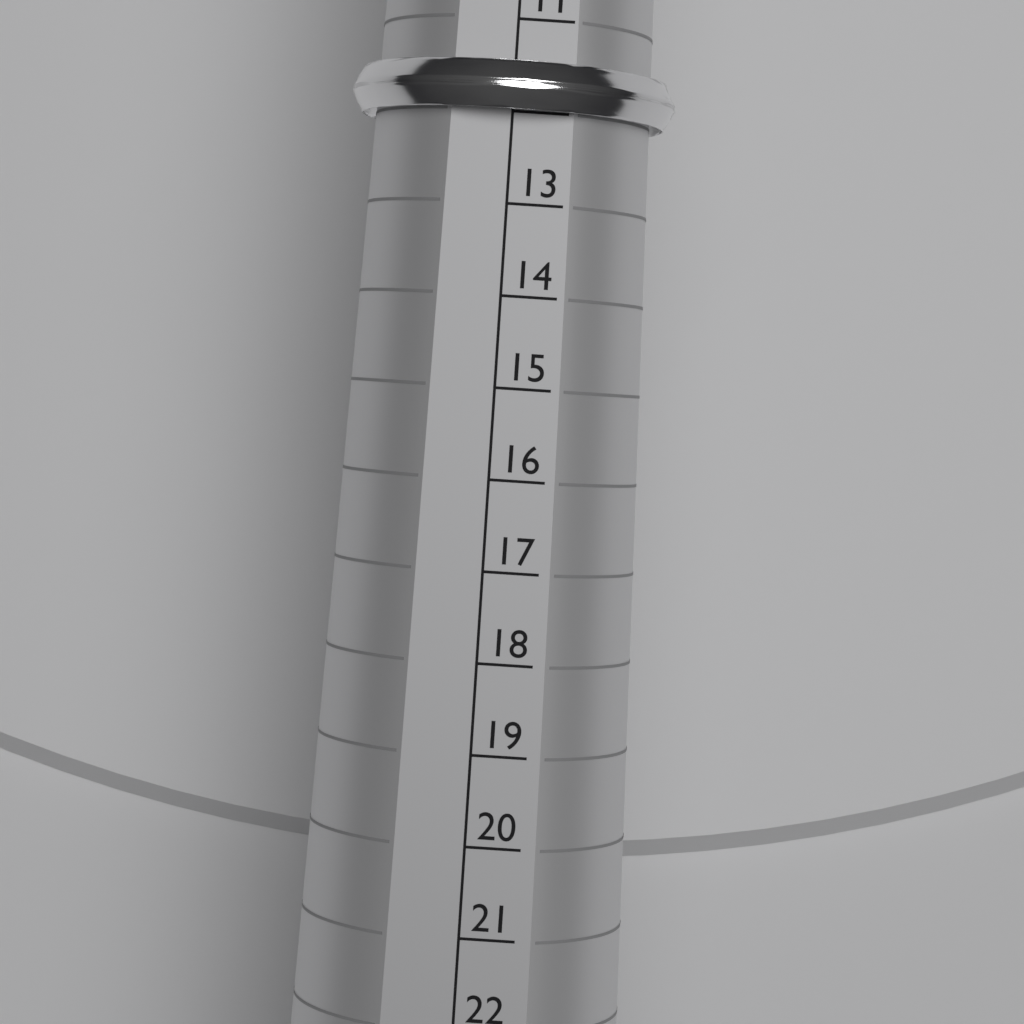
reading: 12 (no unit)
